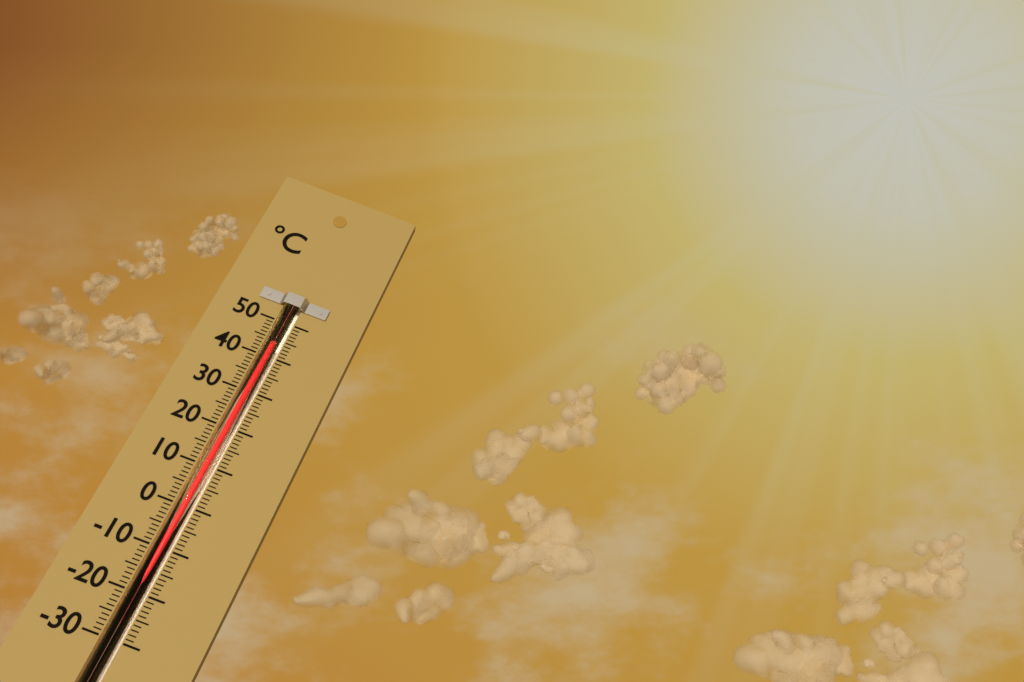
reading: 43 °C
